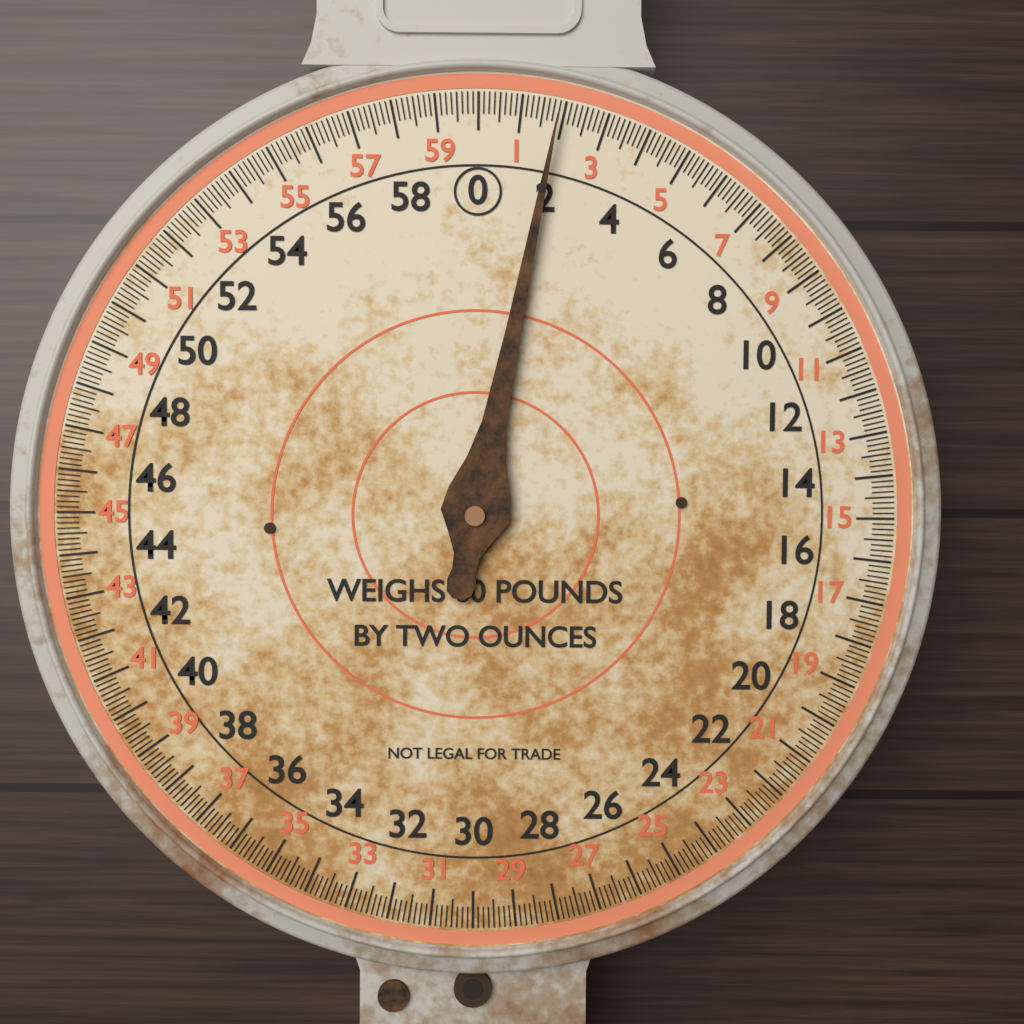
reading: 1.875 lb
